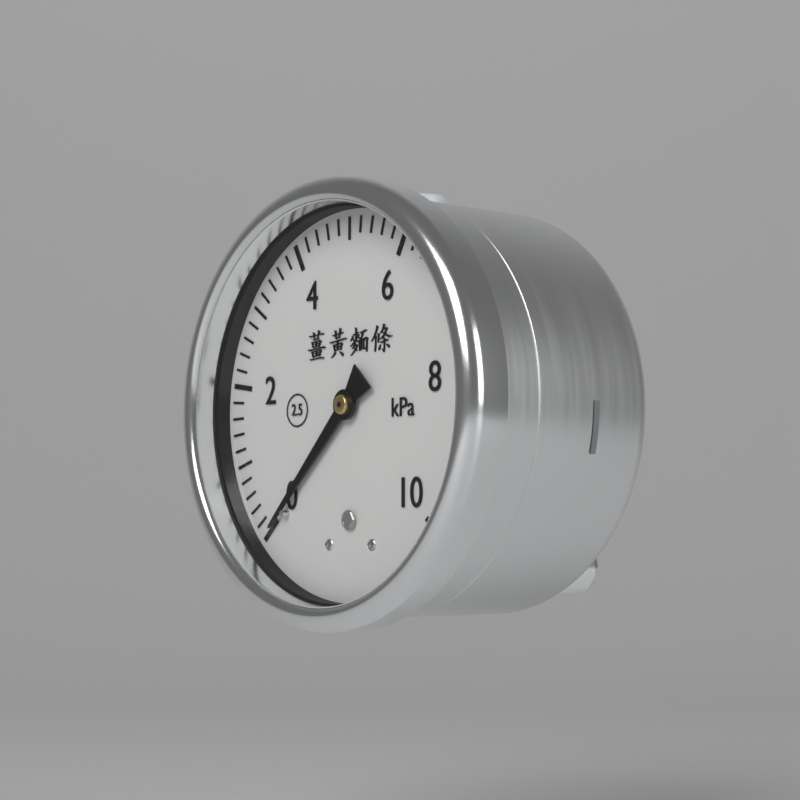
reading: 0.0 kPa
